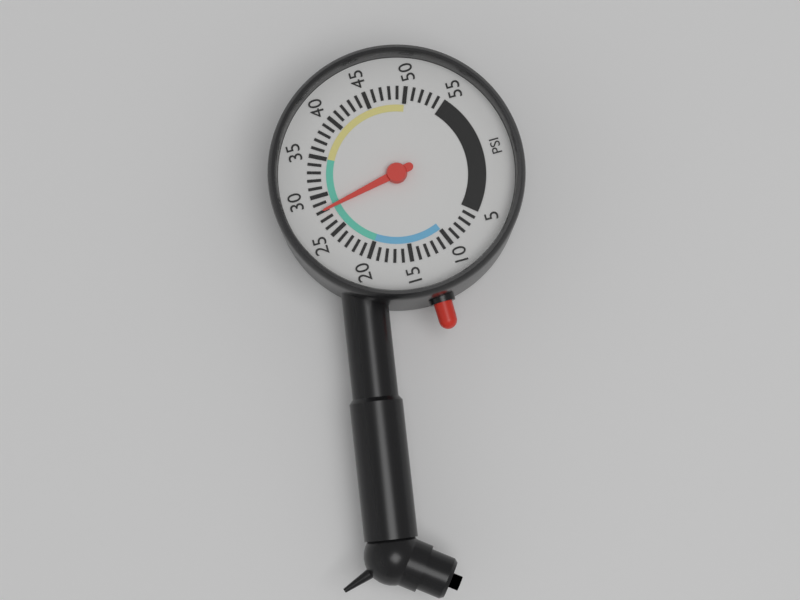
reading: 28 psi
